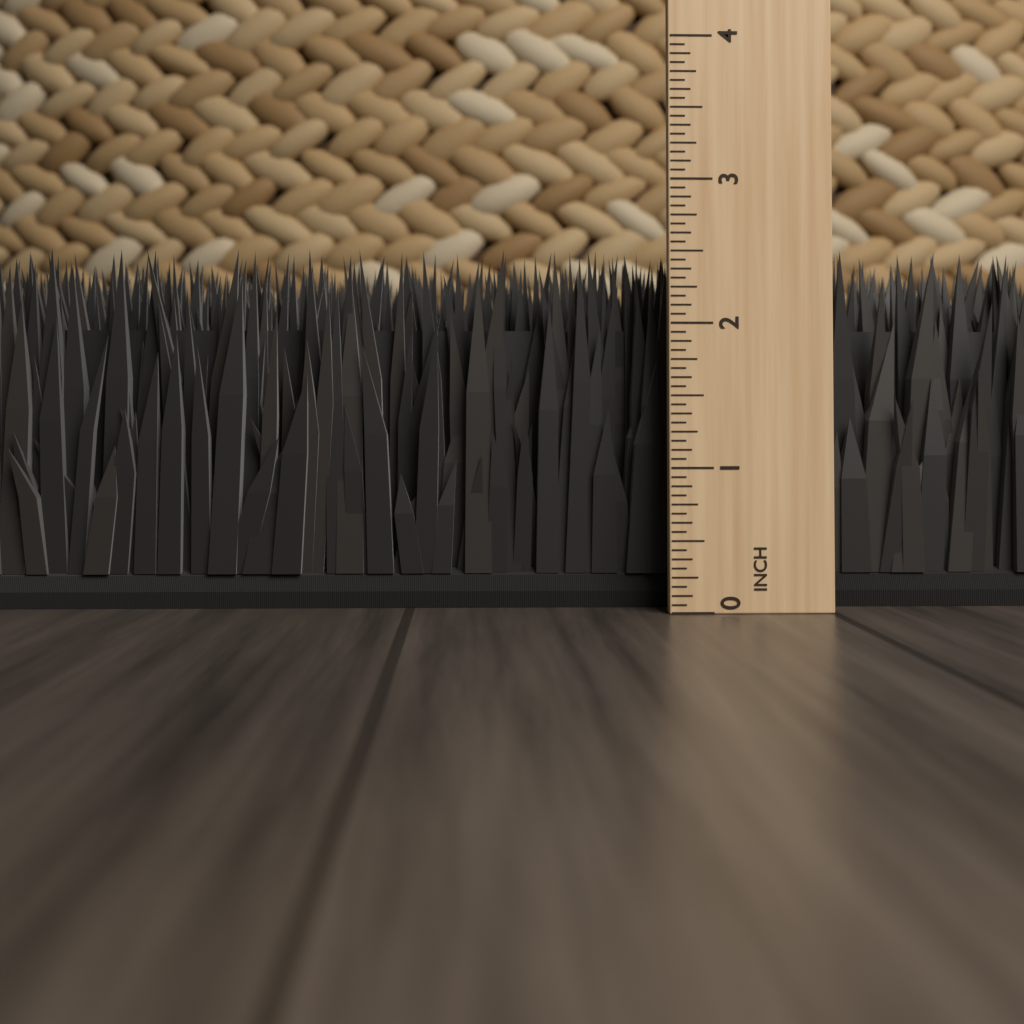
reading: 2.5625 in
